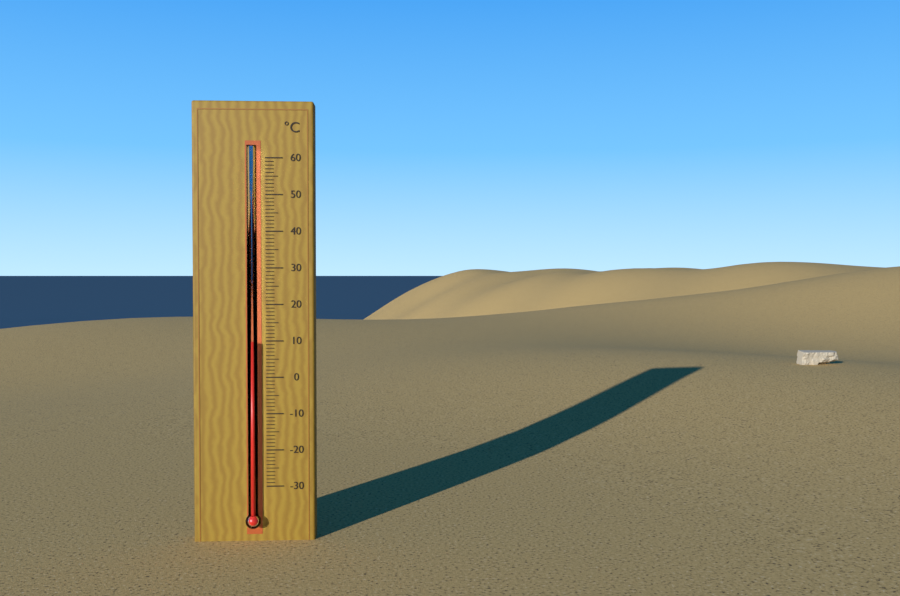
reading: 10 °C
